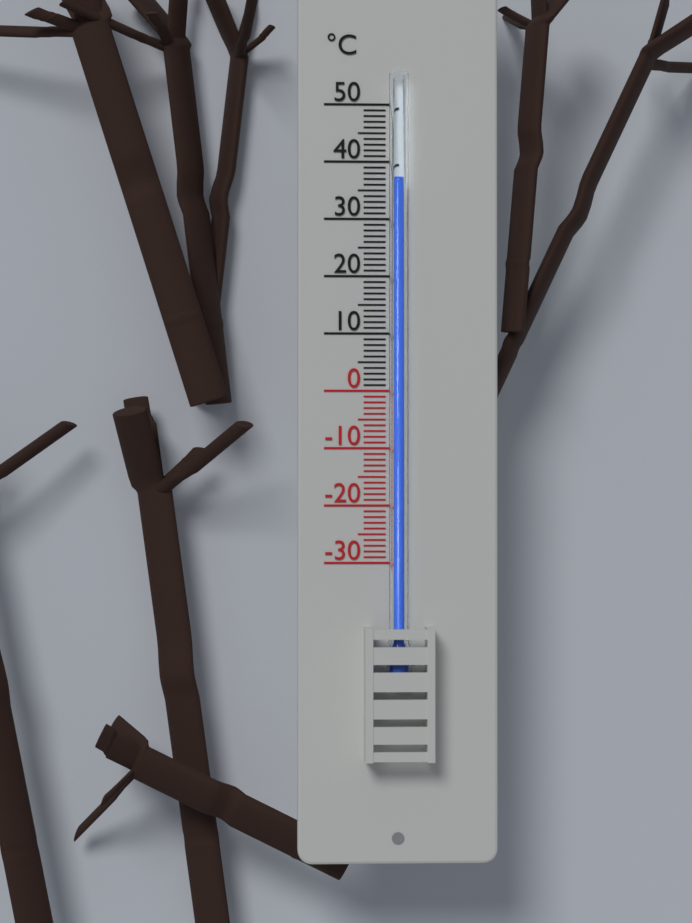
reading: 37 °C
